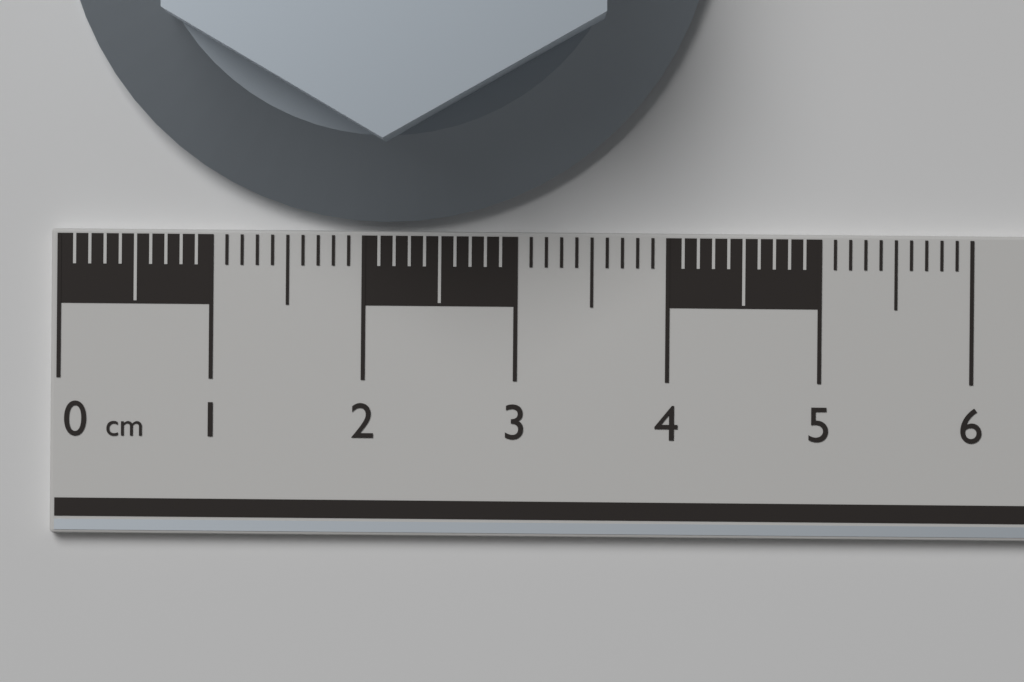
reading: 4.3 cm
